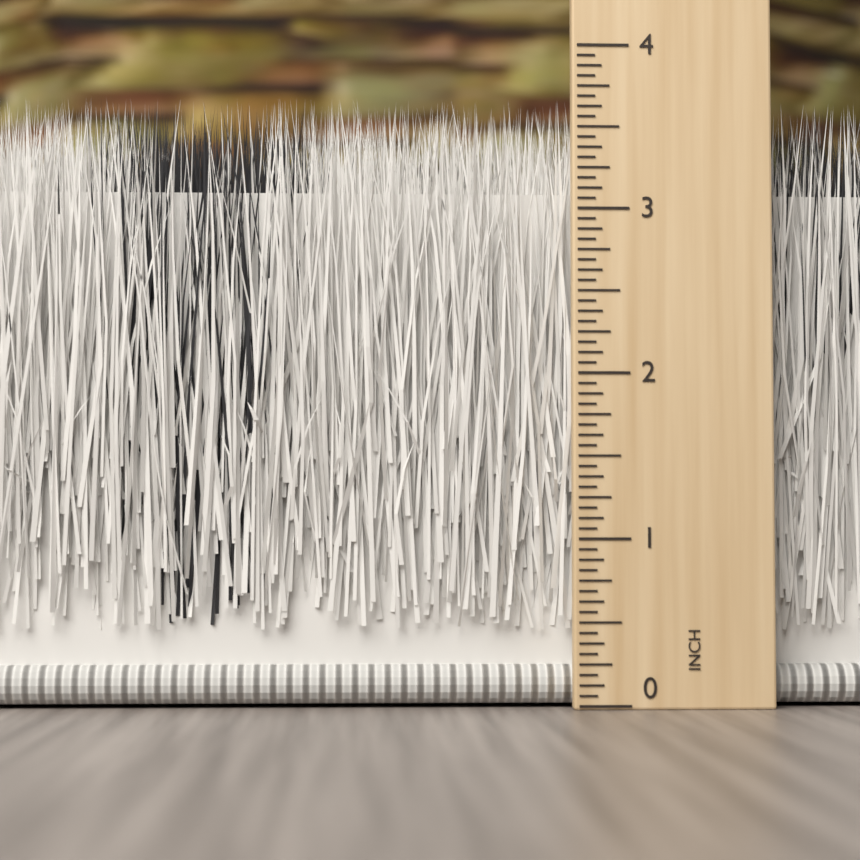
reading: 3.6875 inch
